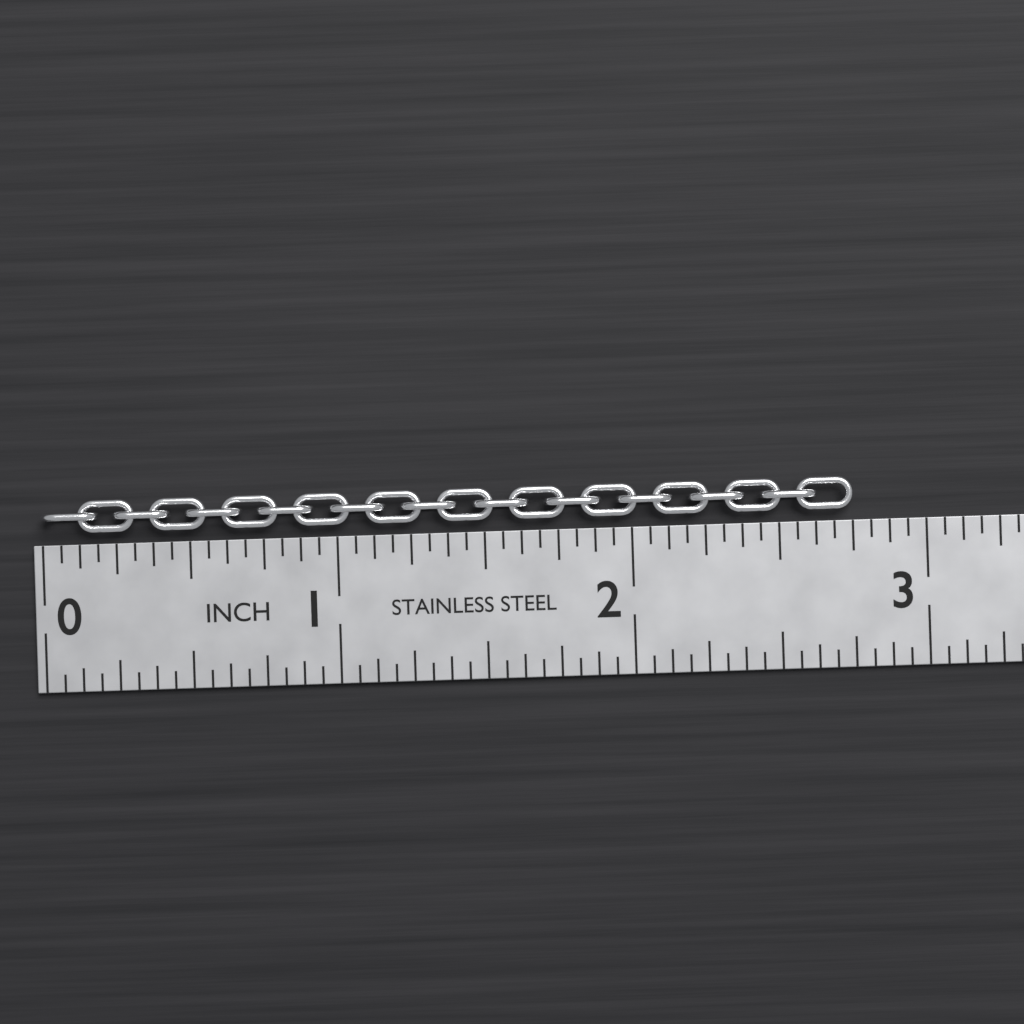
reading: 2.7500 in
